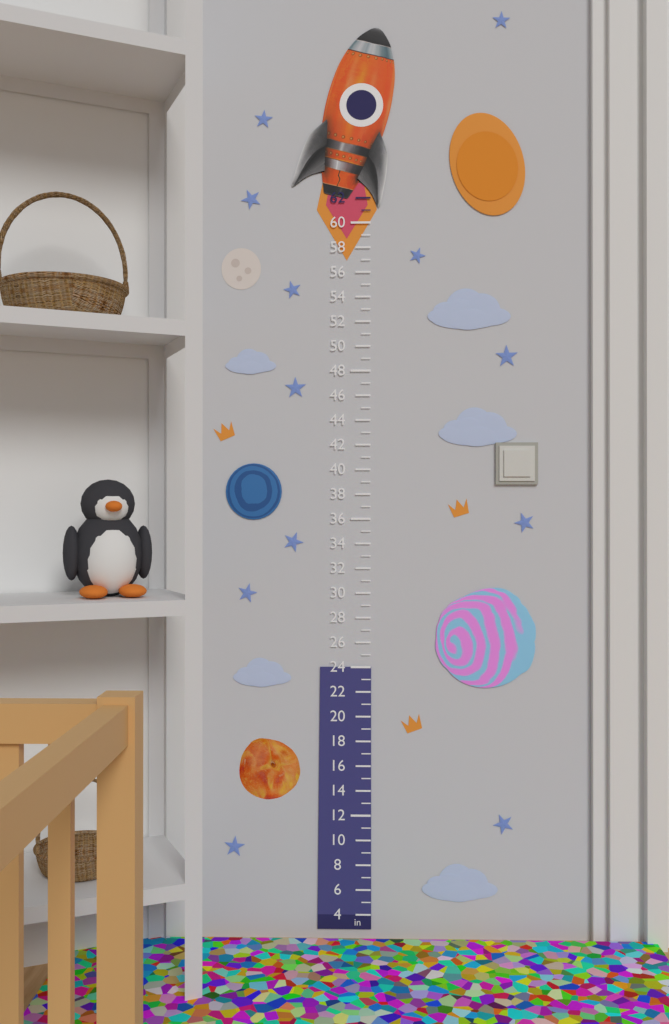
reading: 24 in
